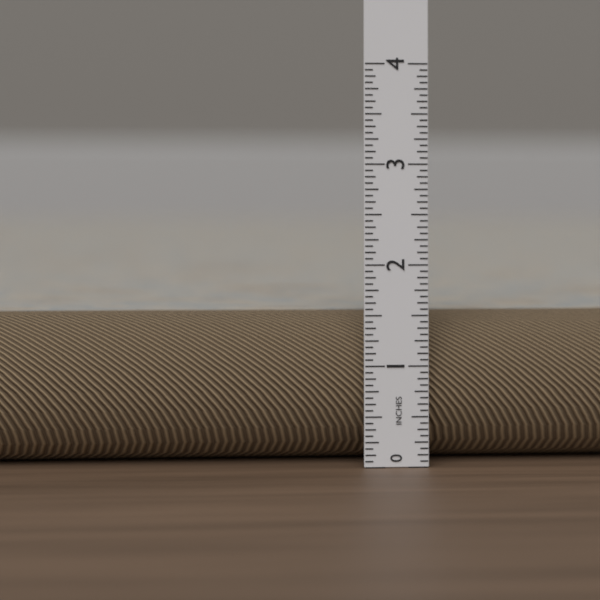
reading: 1.5000 in
